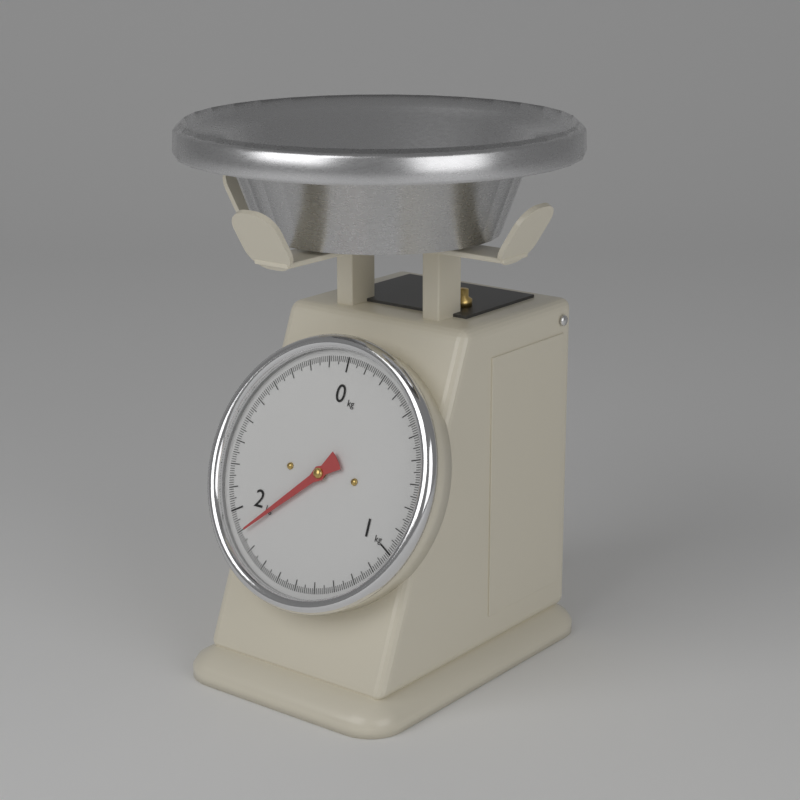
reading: 1.89 kg
